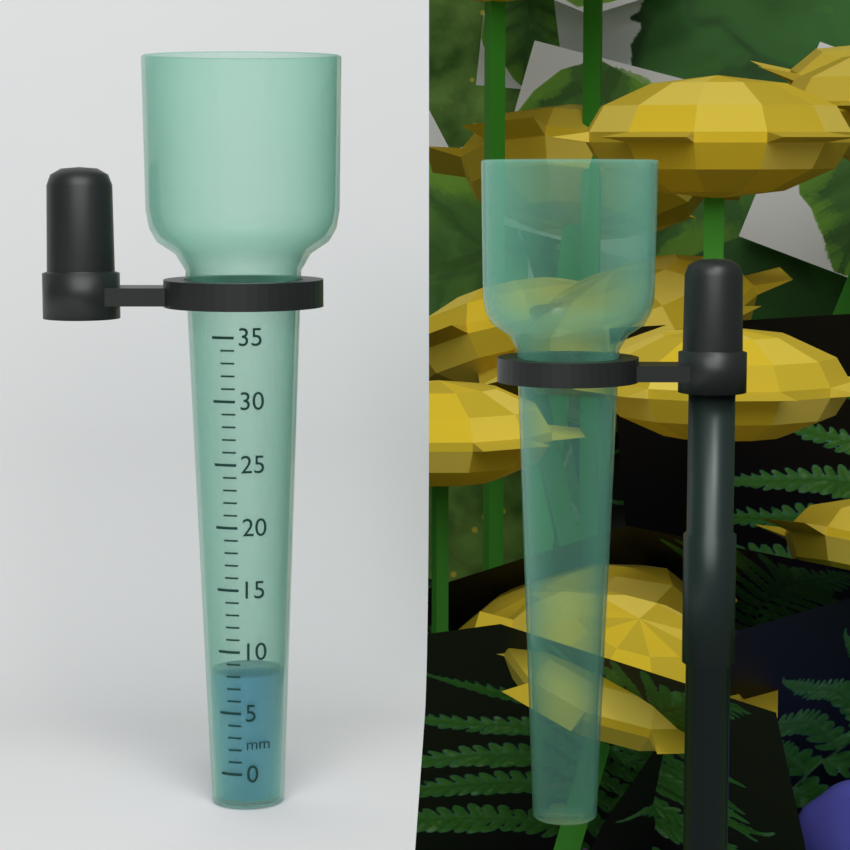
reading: 8 mm
